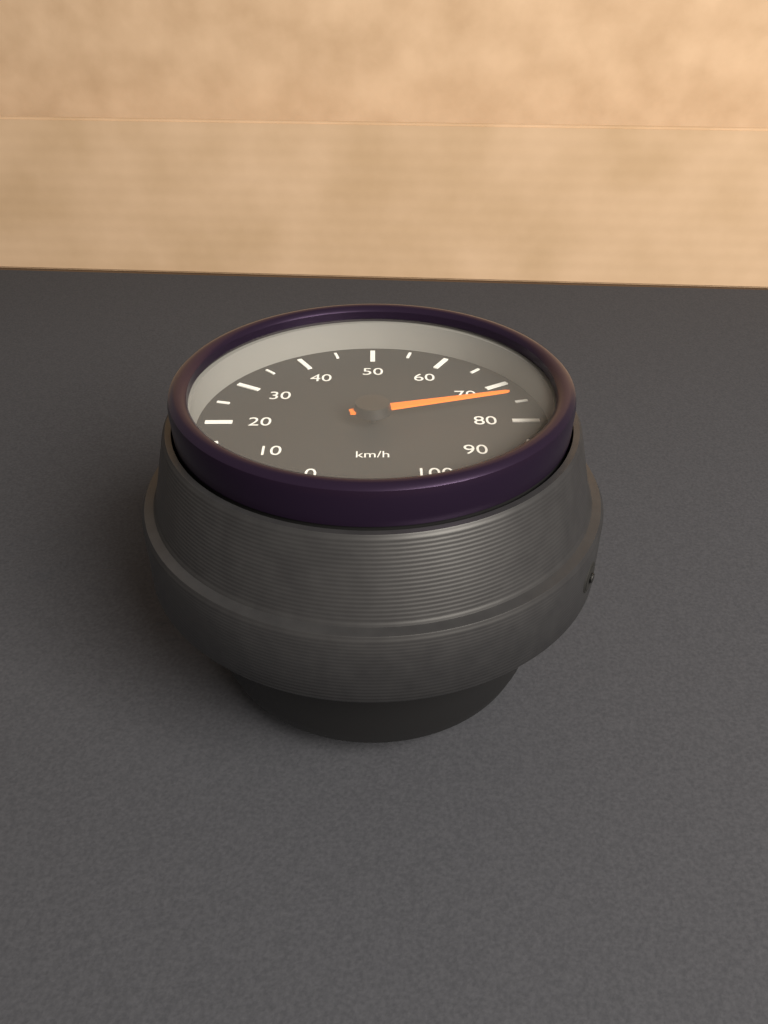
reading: 75 km/h
